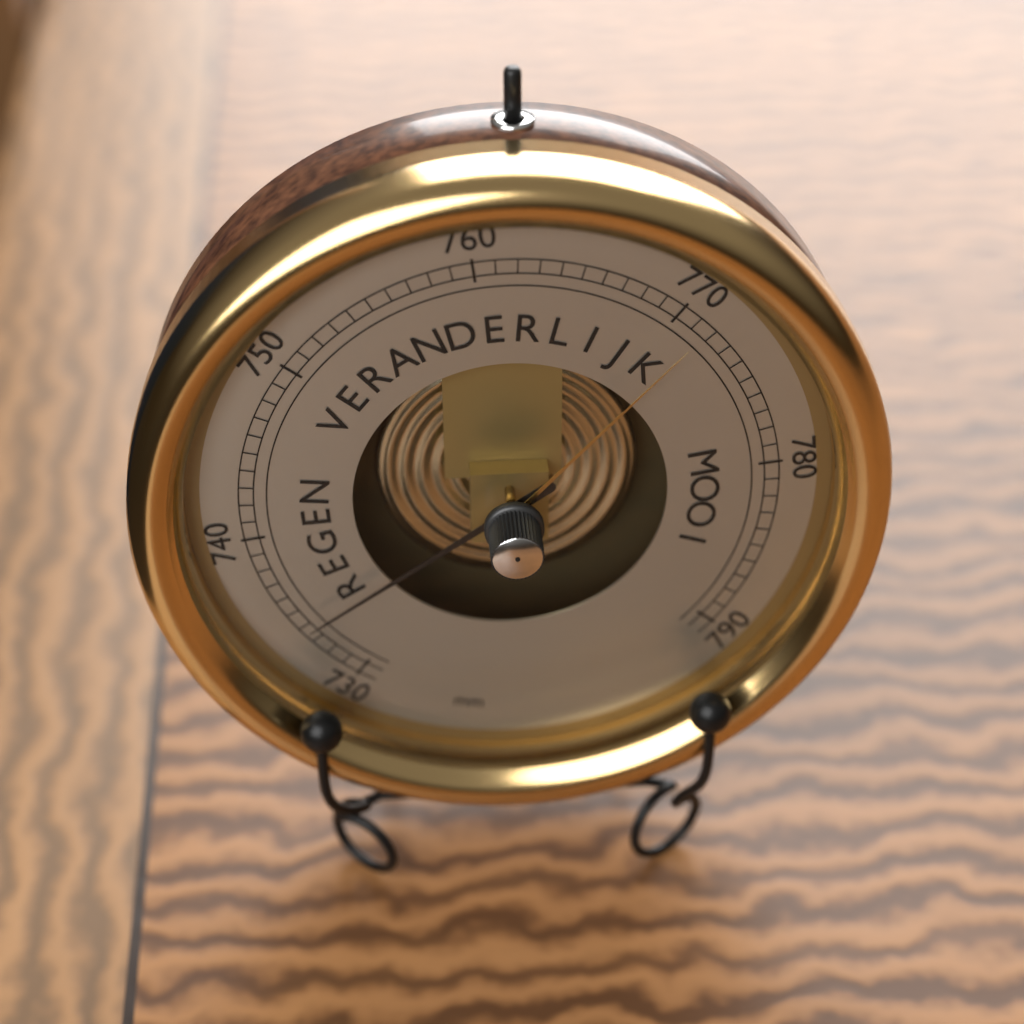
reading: 734 mm
